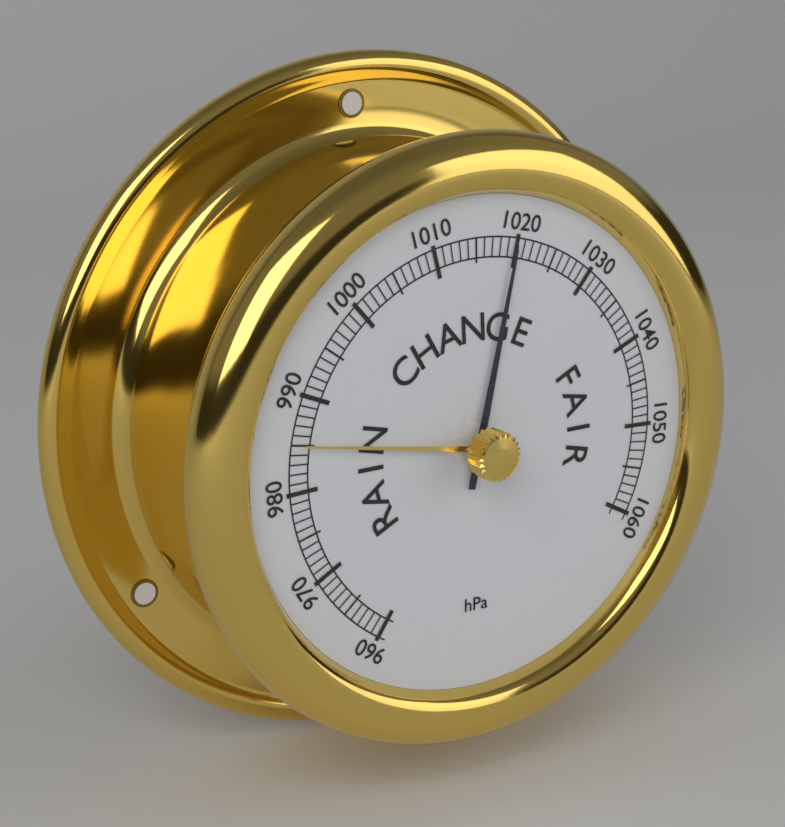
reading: 1020 hPa
